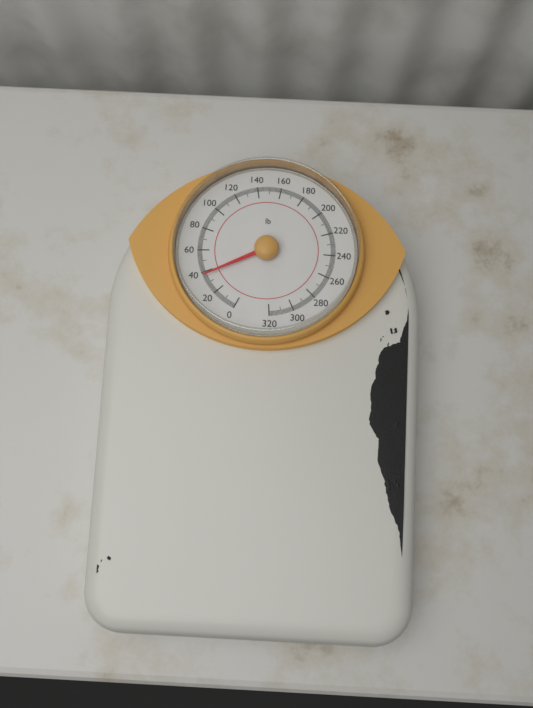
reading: 37 lb
